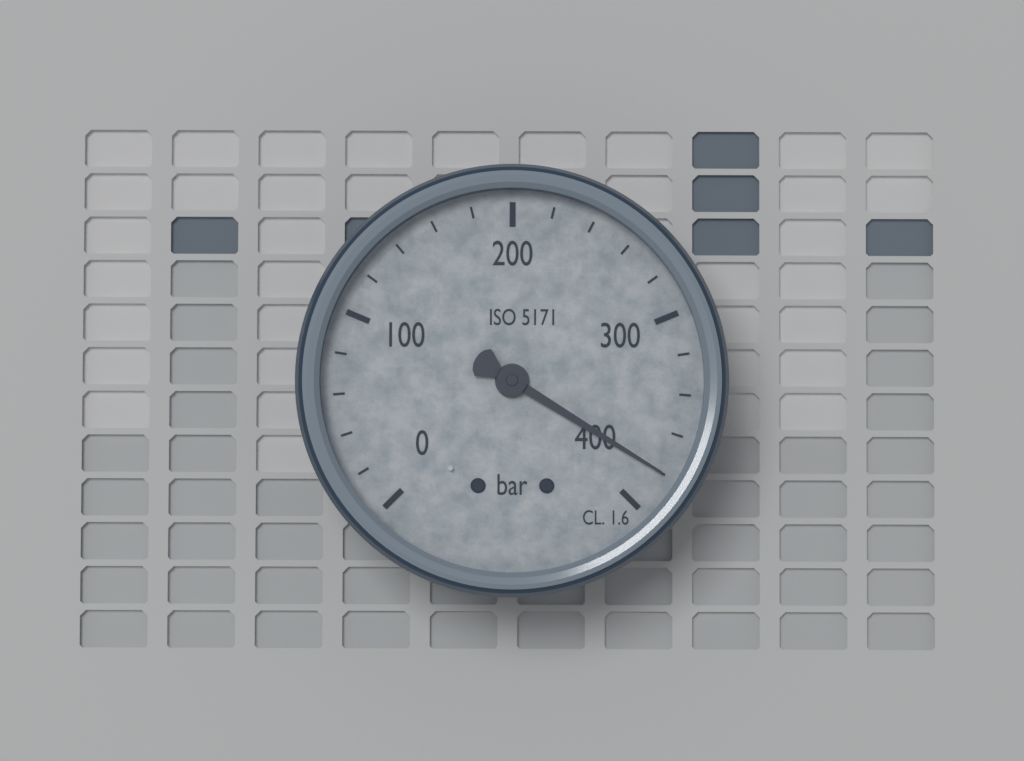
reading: 380 bar
